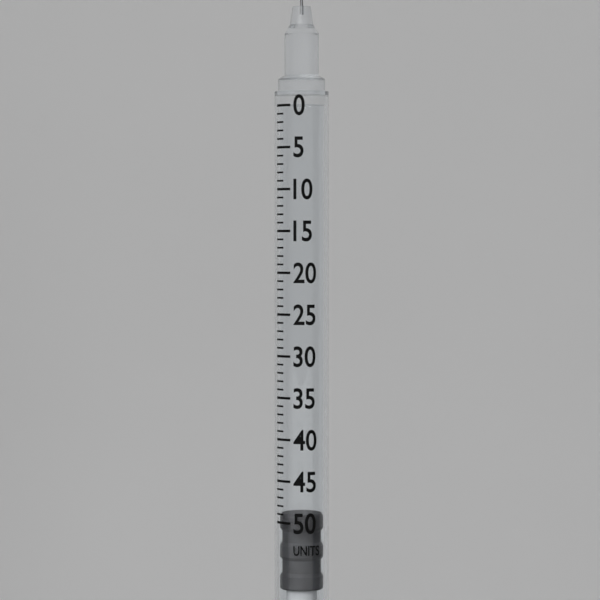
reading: 49 units
